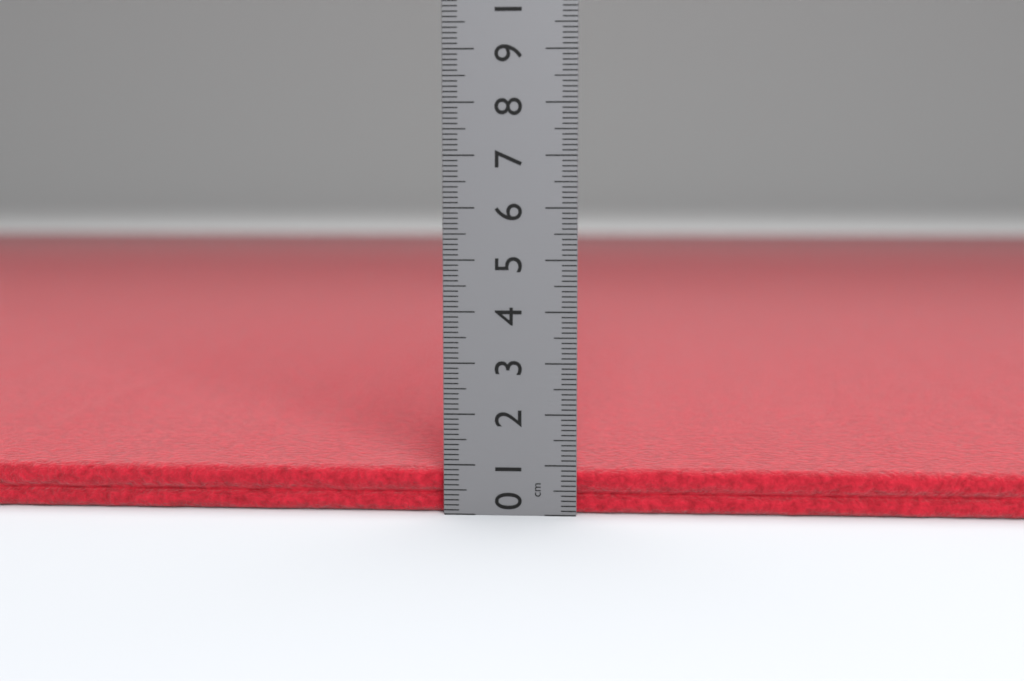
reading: 0.9 cm
